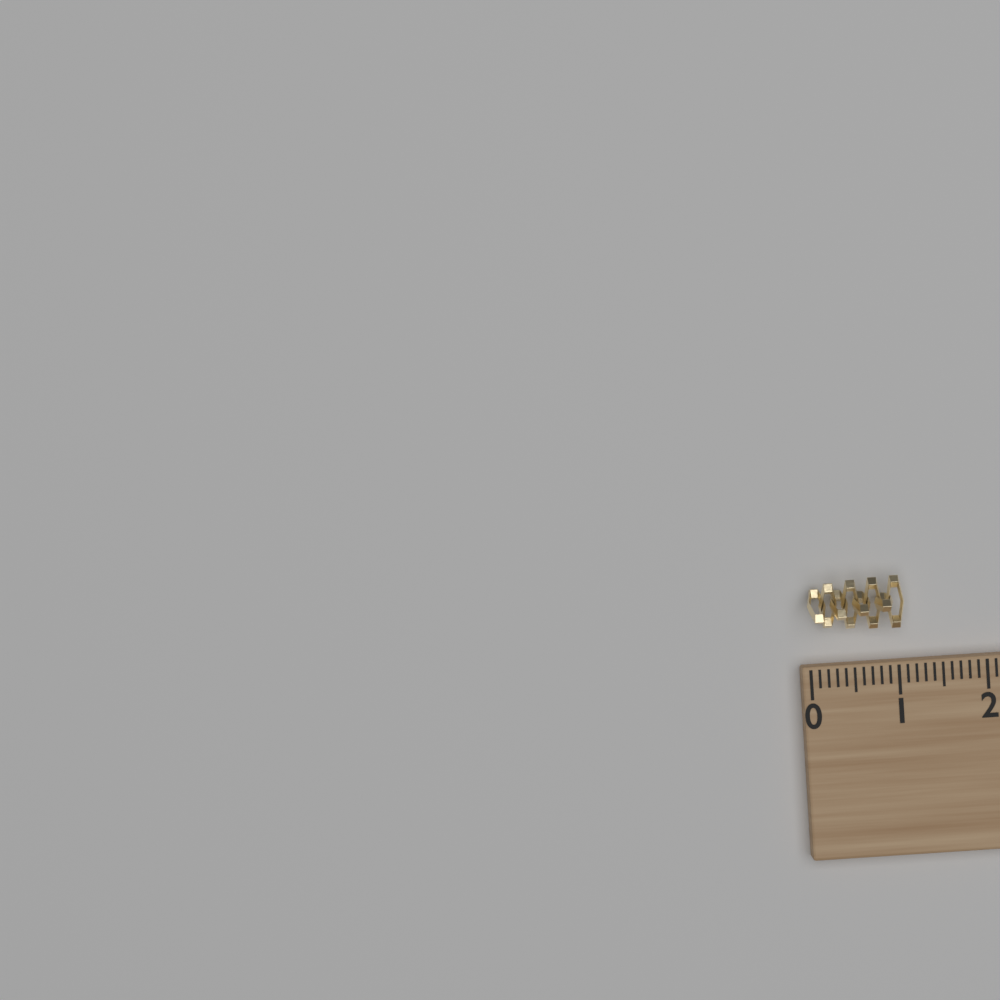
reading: 1.1 (no unit)
